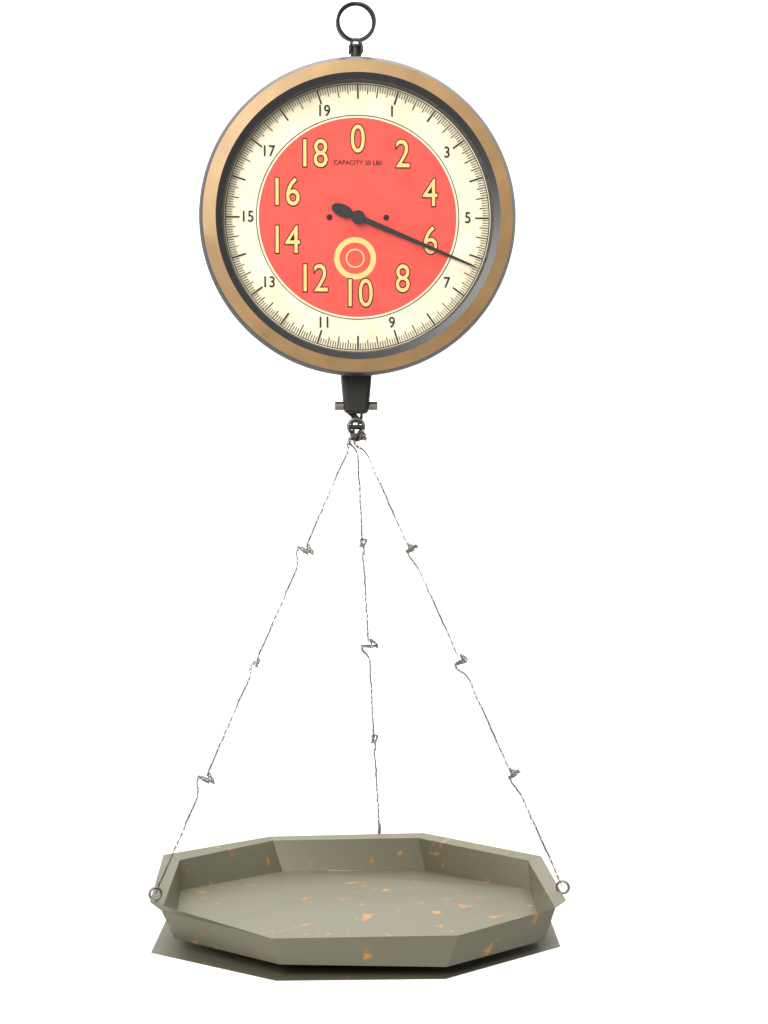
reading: 6.2500 lbs
